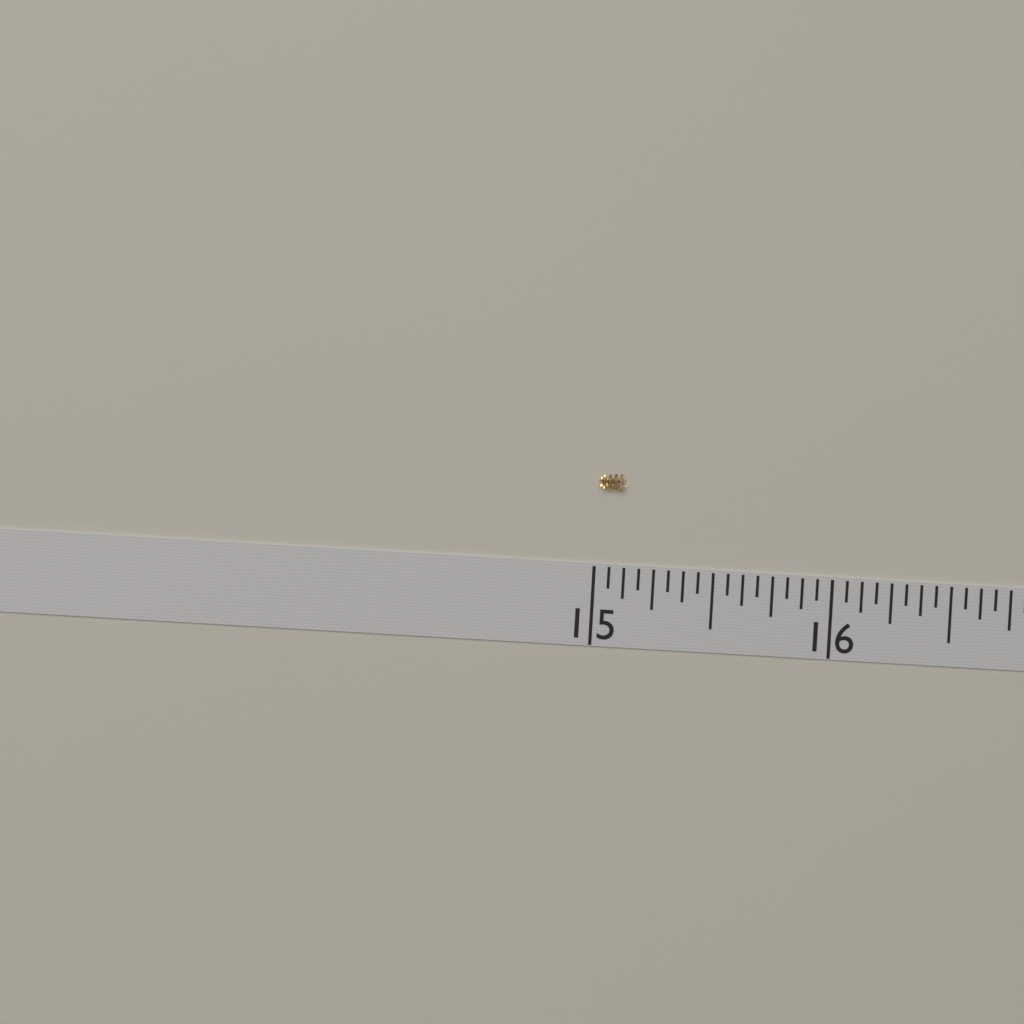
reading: 15.1250 (no unit)
